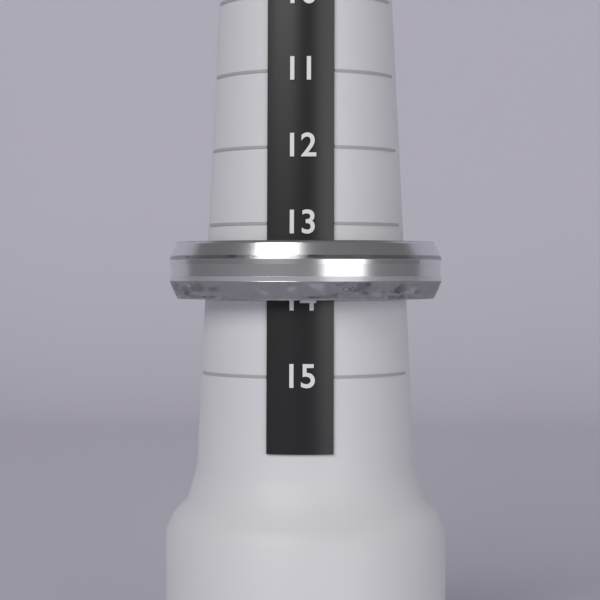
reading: 14 (no unit)
